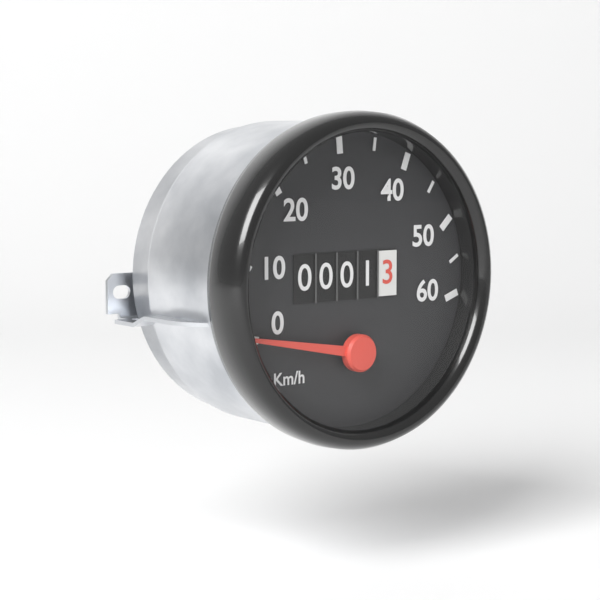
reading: 0 km/h
